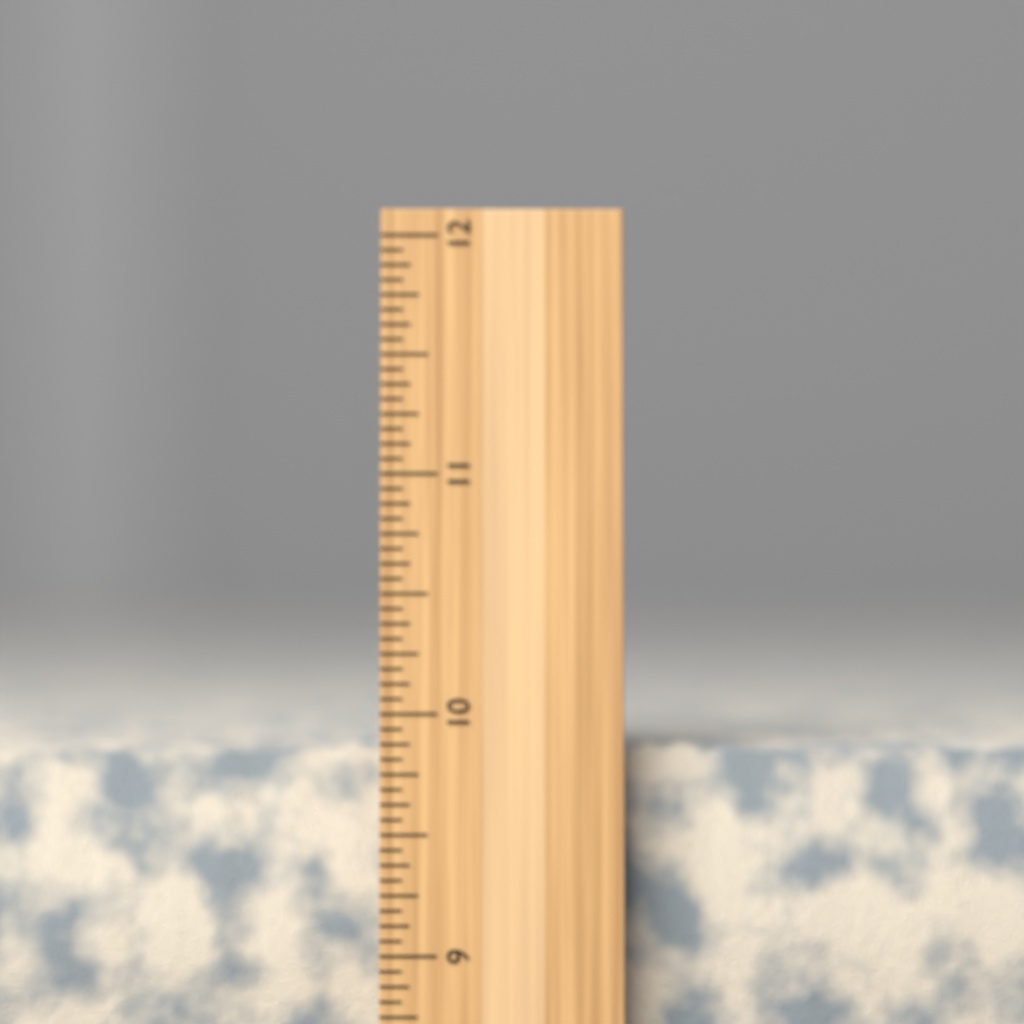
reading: 9.8750 inch
